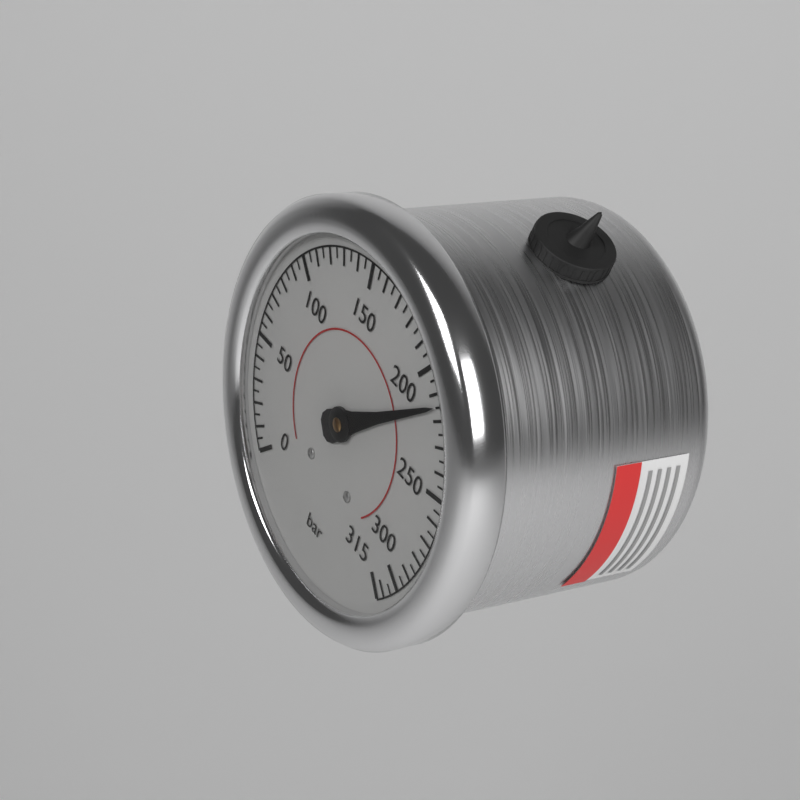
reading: 215 bar
